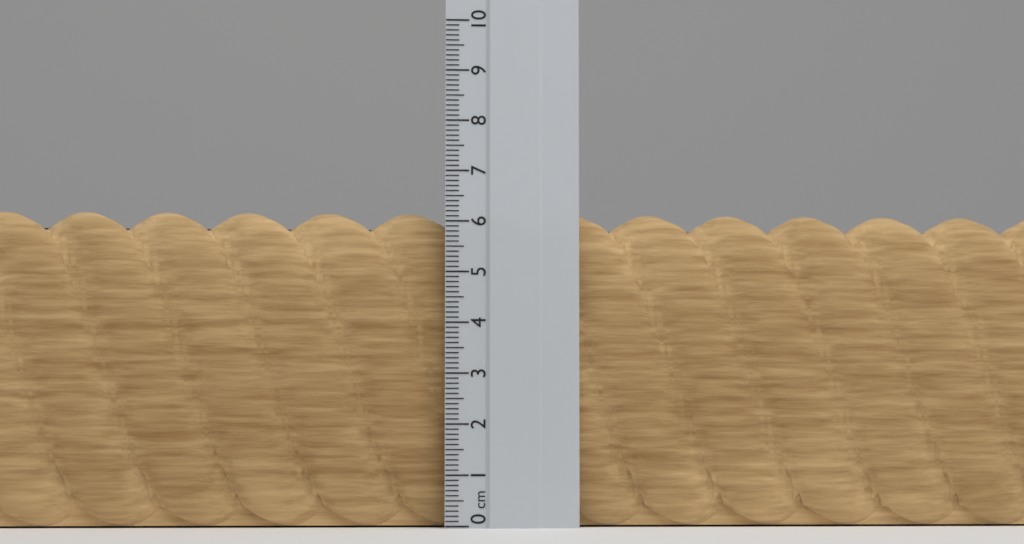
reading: 6.2 cm
